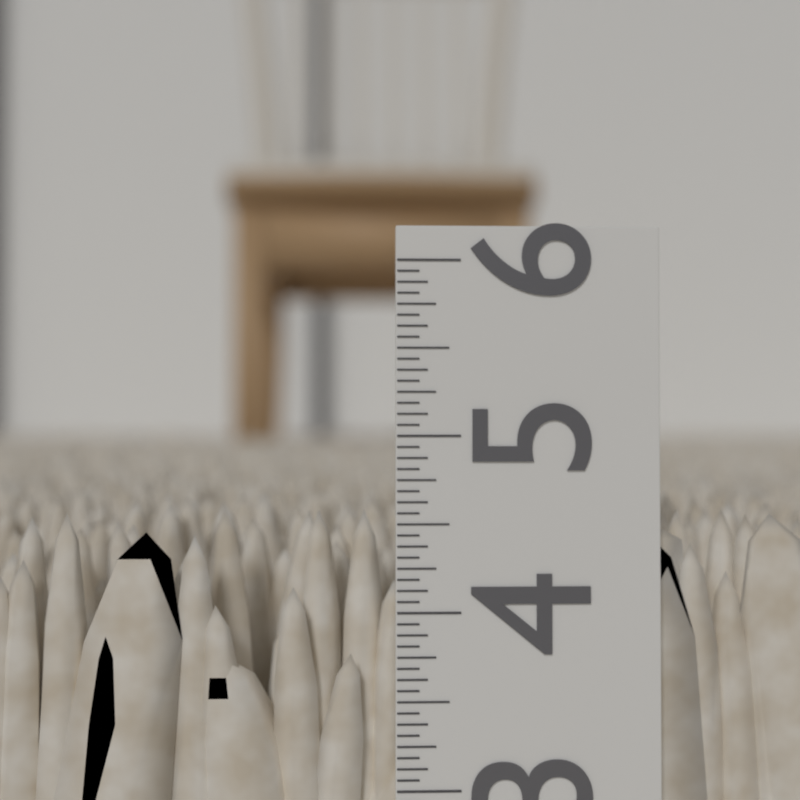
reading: 4.5625 in
